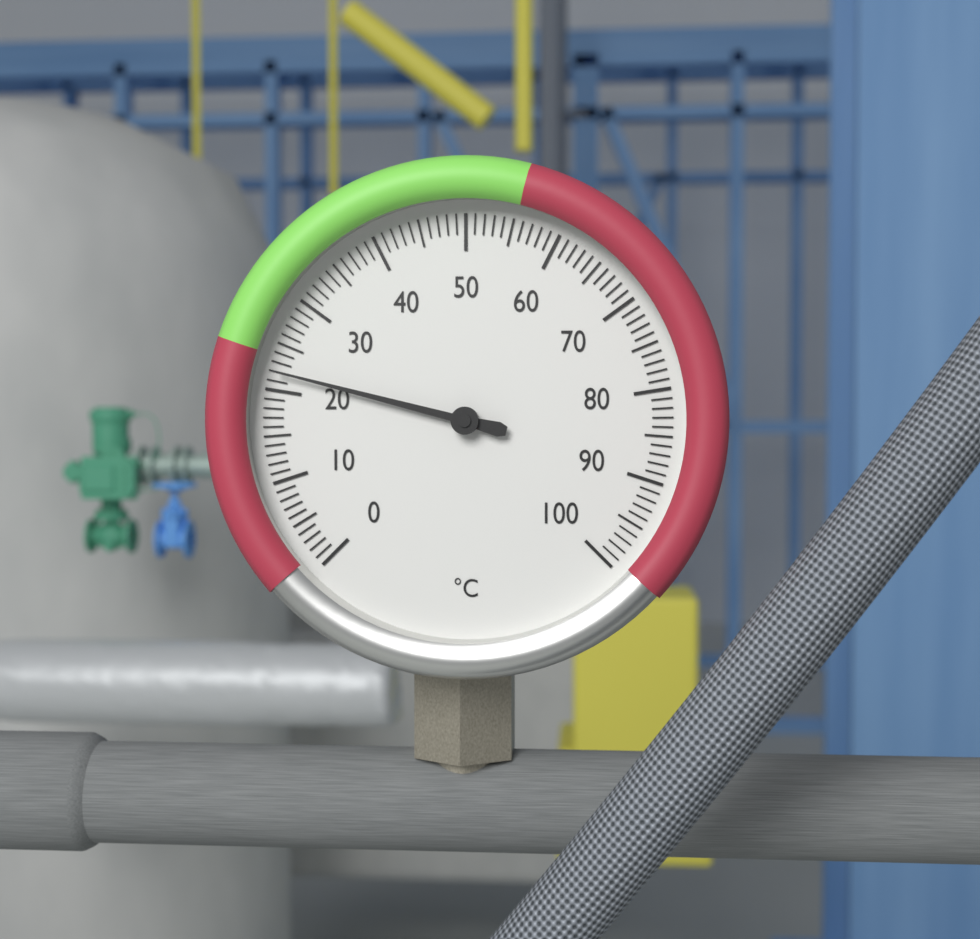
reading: 22 °C
